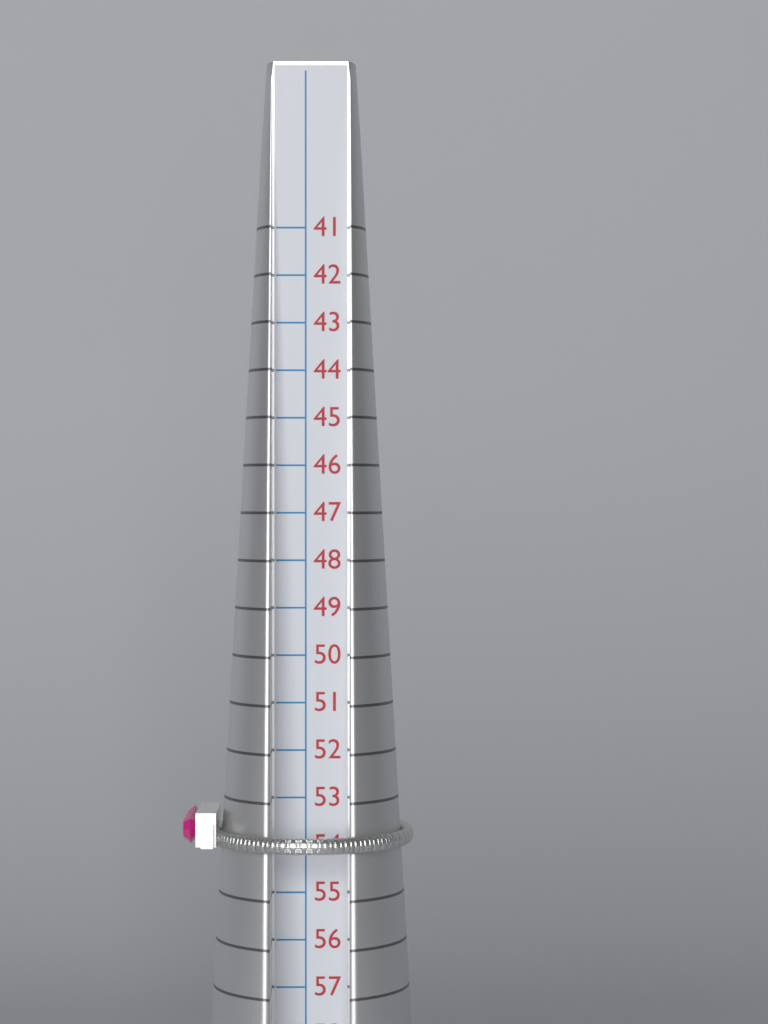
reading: 54 (no unit)
